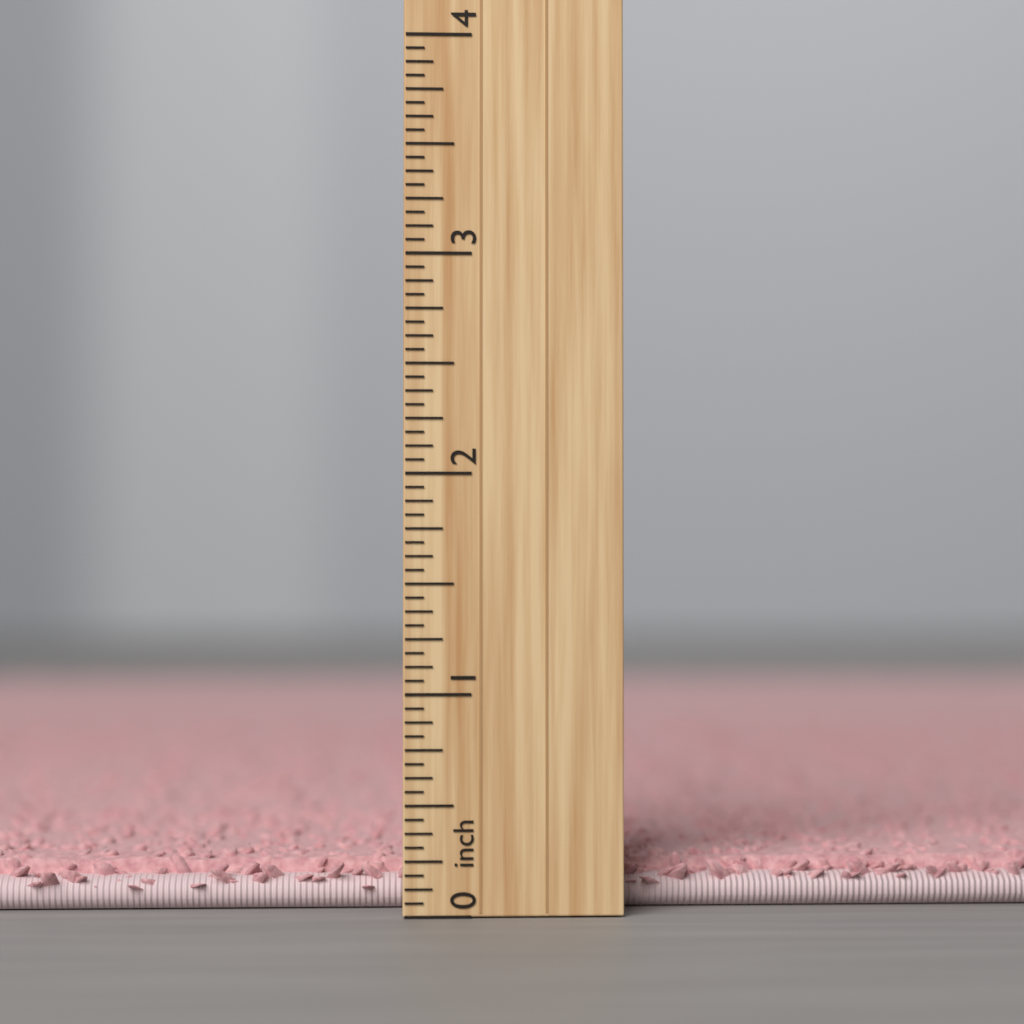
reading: 0.2500 inch
